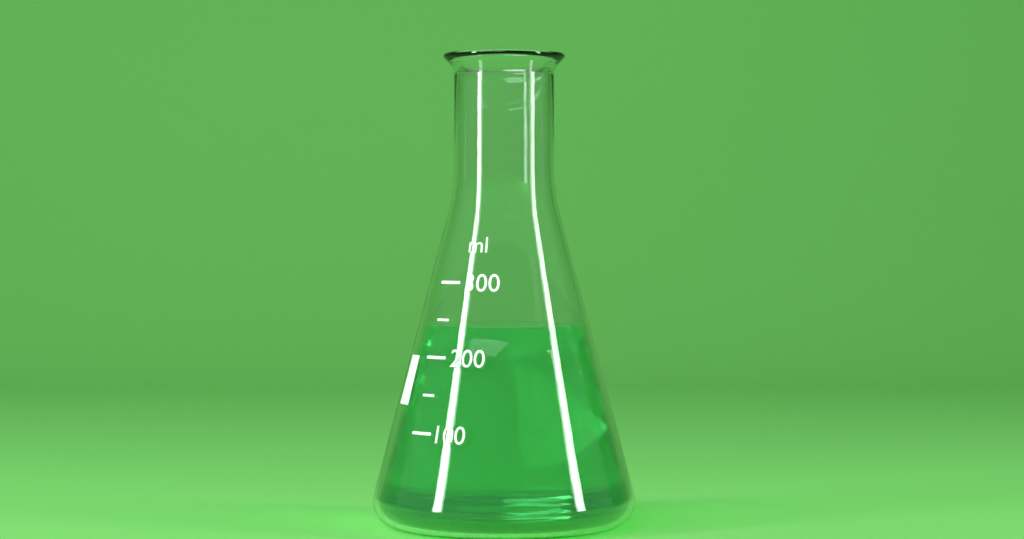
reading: 240 ml
